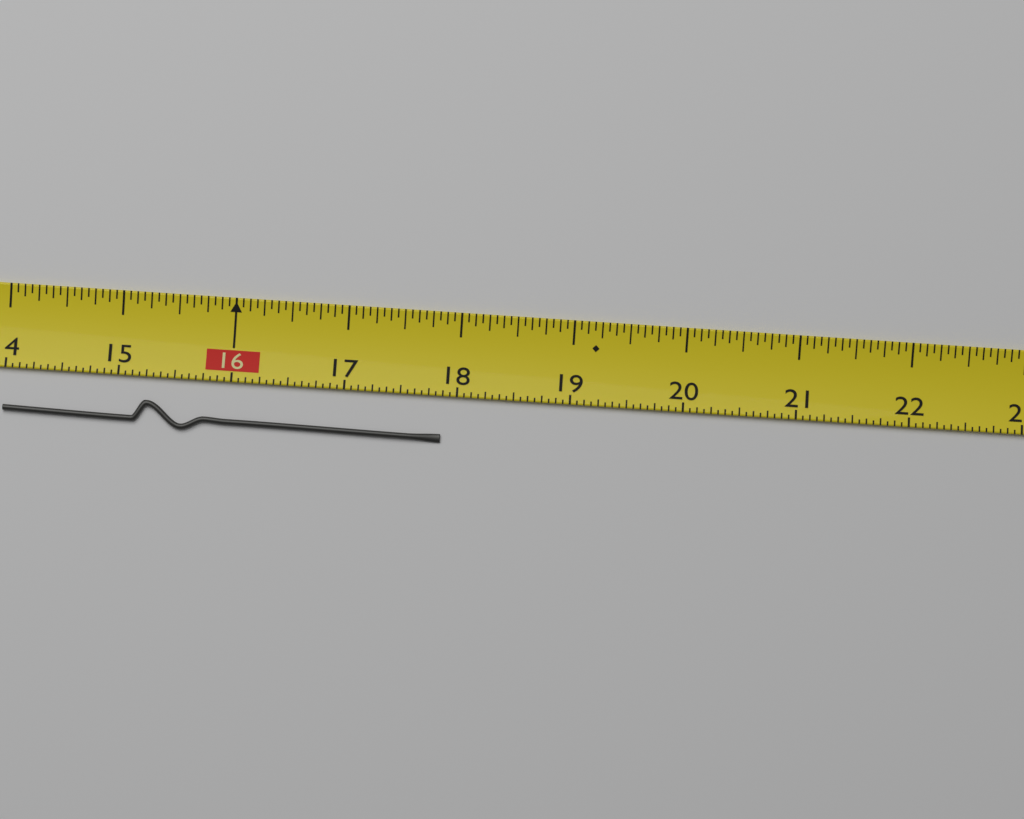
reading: 17.8750 (no unit)
